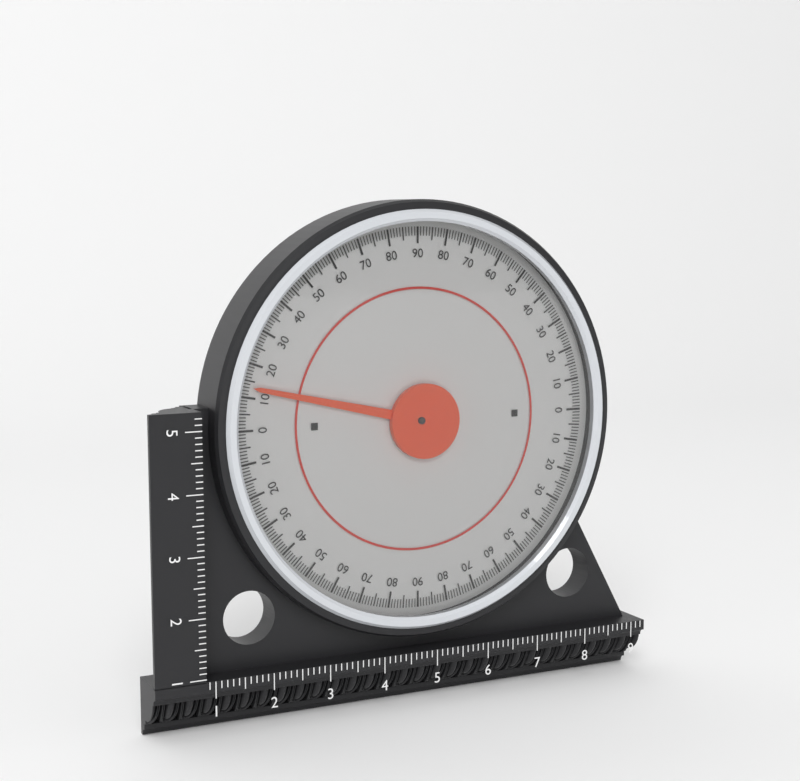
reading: 13 (no unit)
